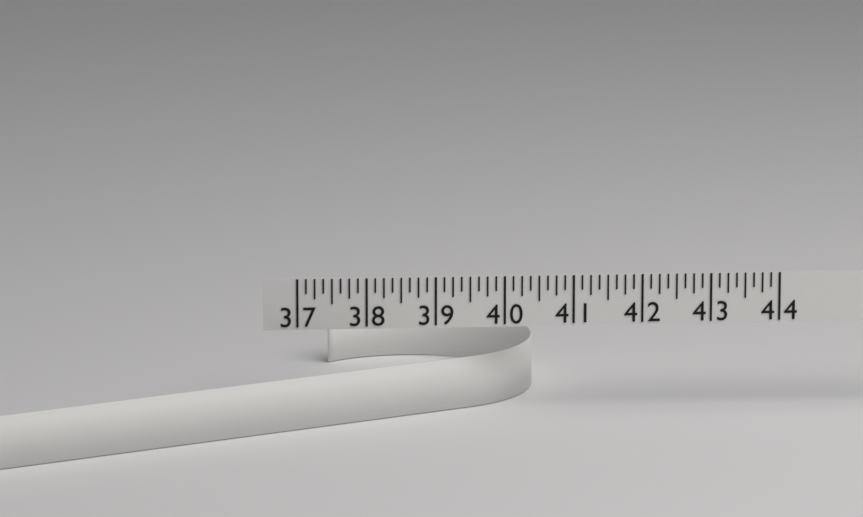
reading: 37.375 (no unit)
